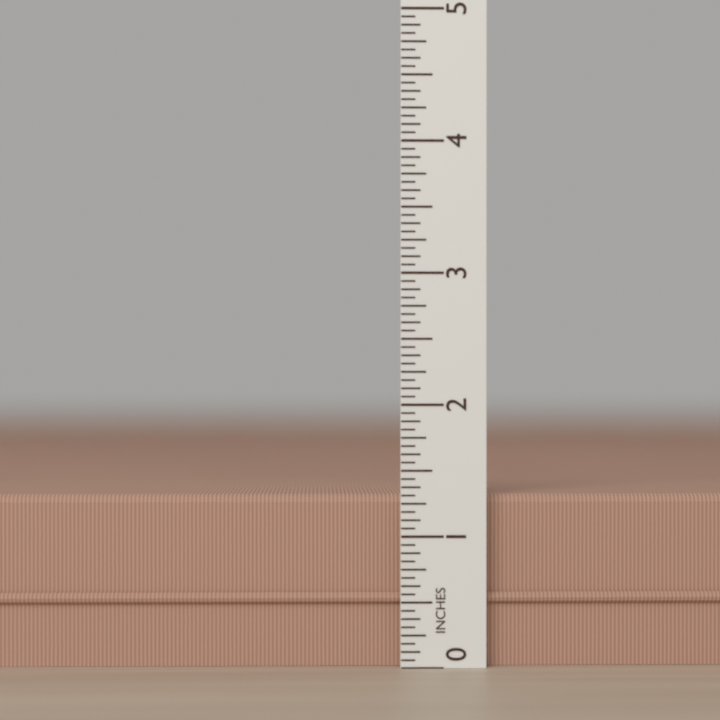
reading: 1.3125 in
